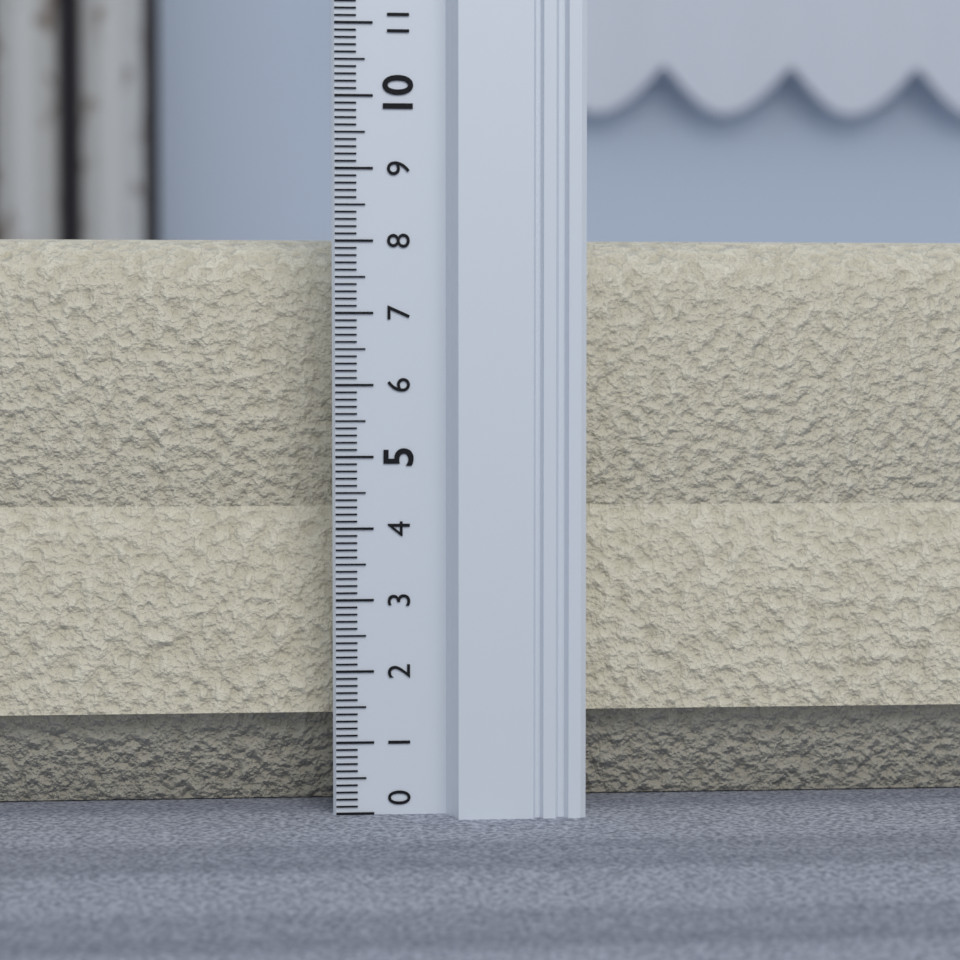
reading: 8.1 (no unit)
